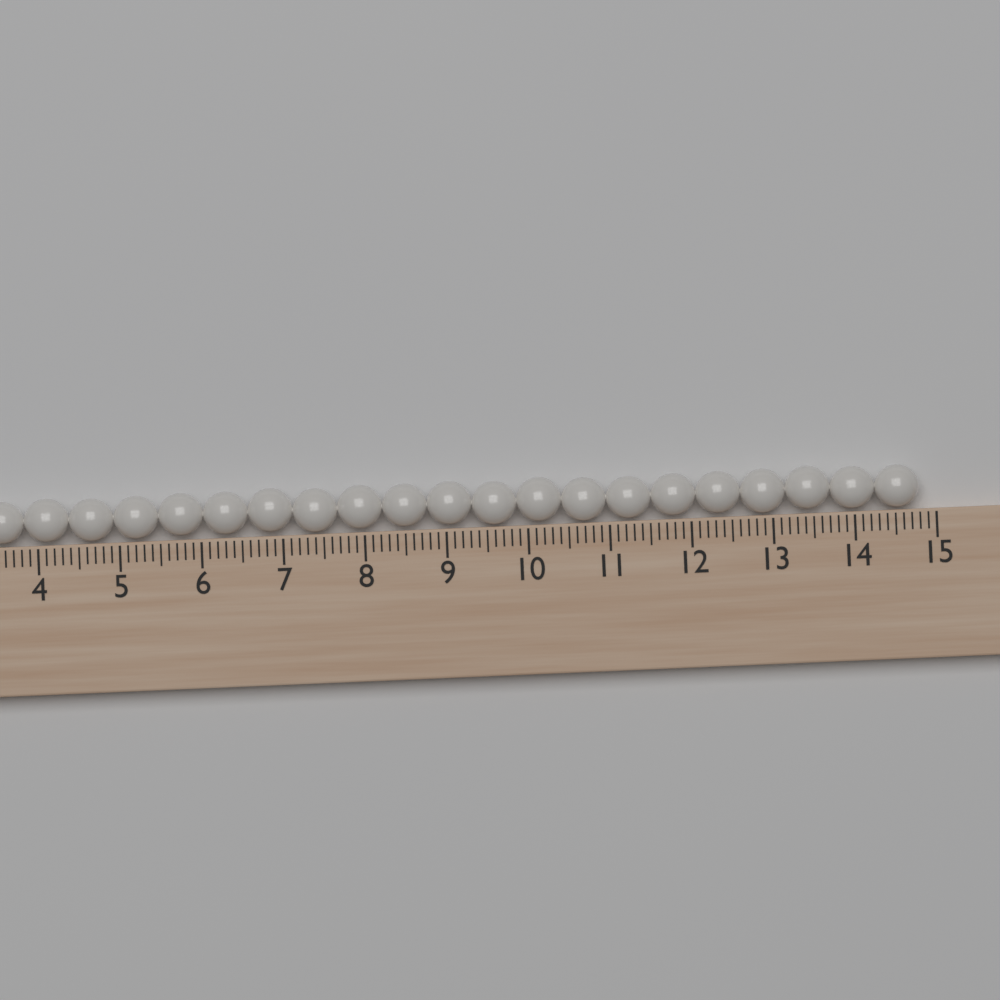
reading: 14.8 (no unit)
